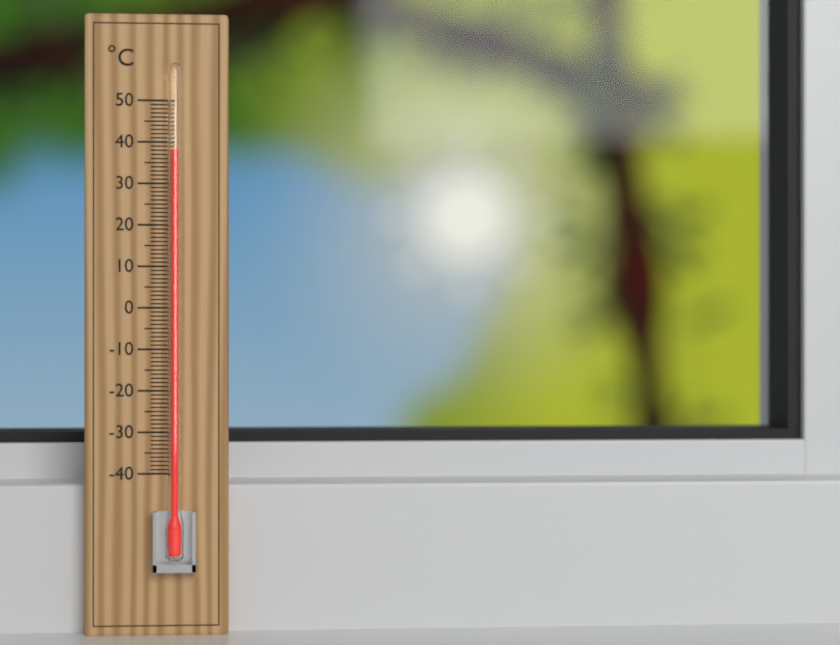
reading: 38 °C
